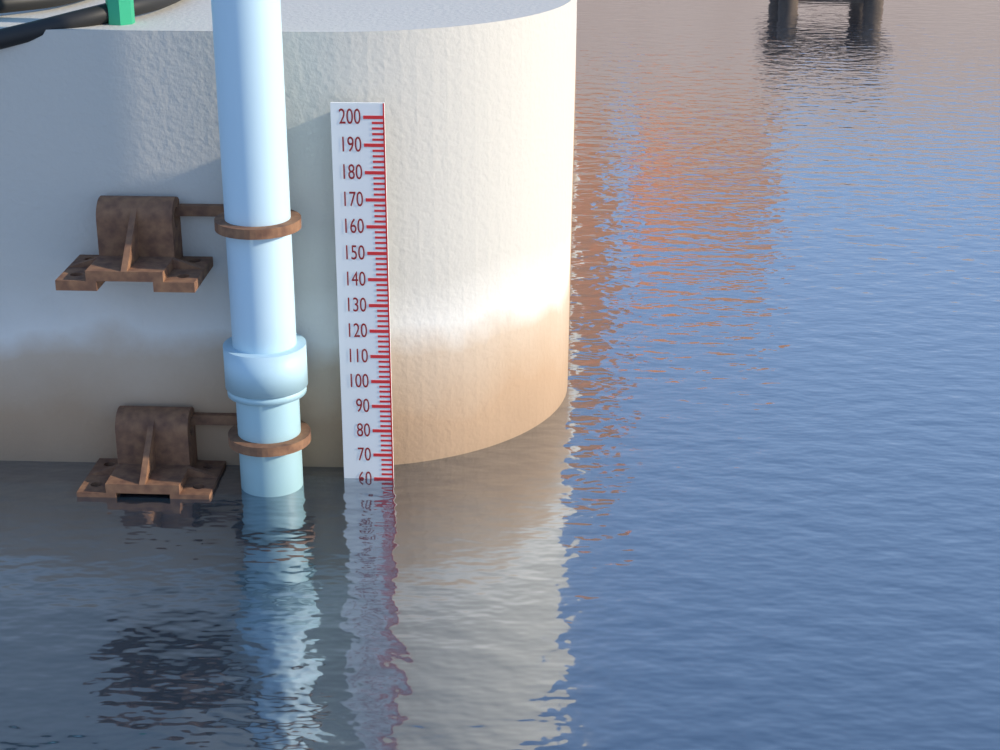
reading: 60 (no unit)
